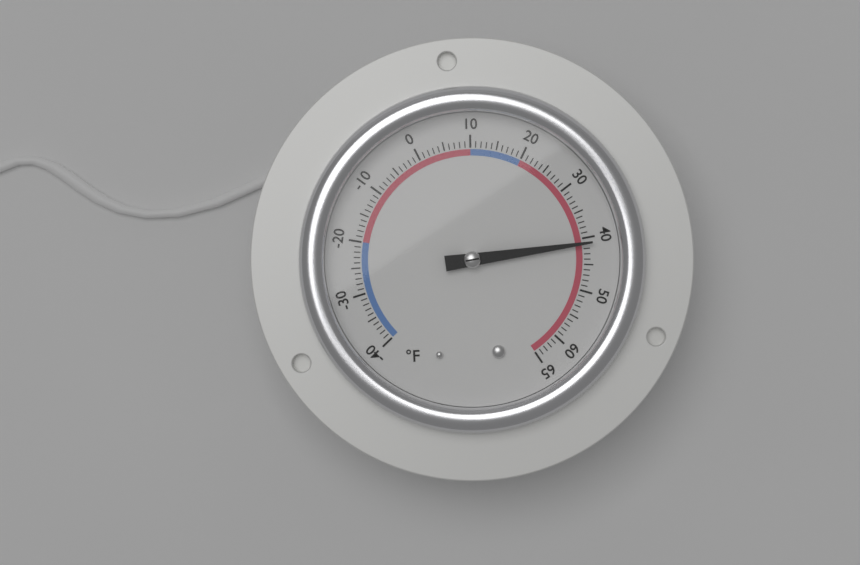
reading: 41 °F
